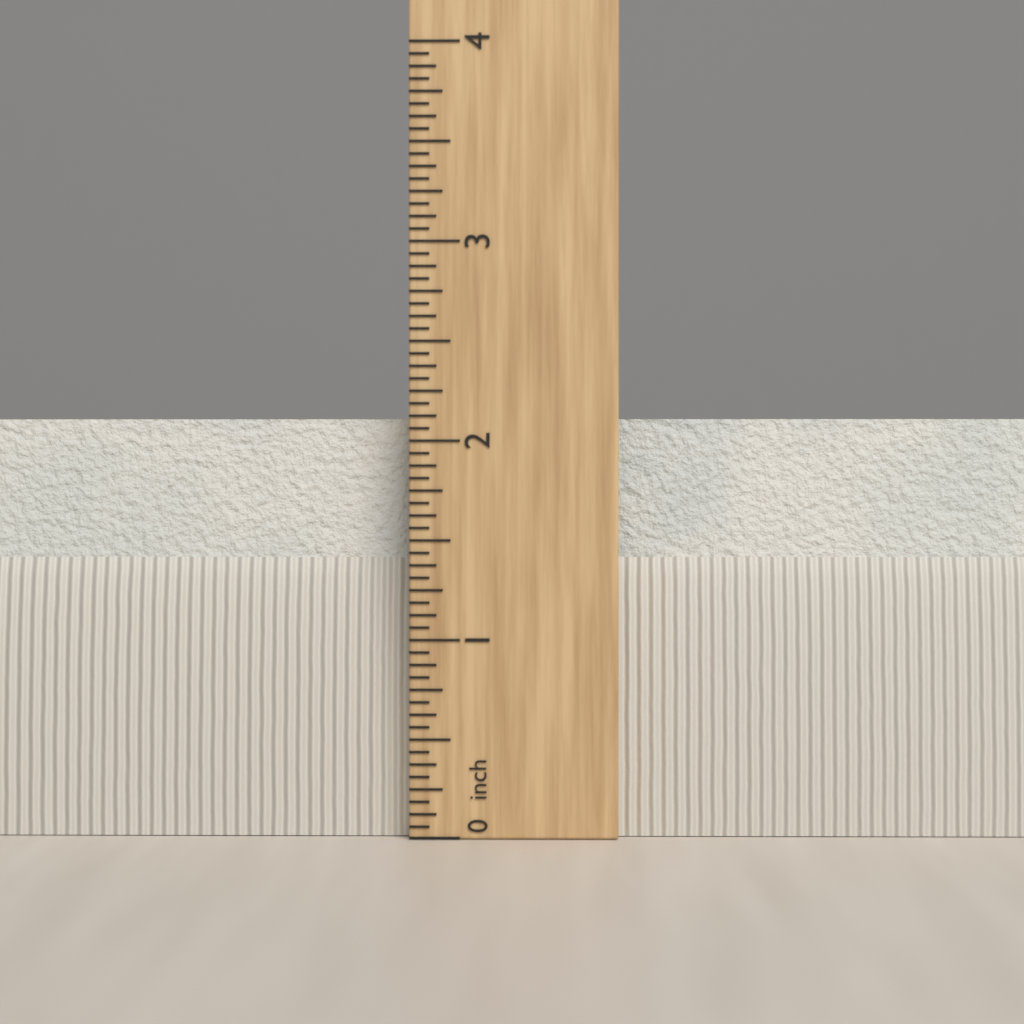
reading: 2.1250 in
